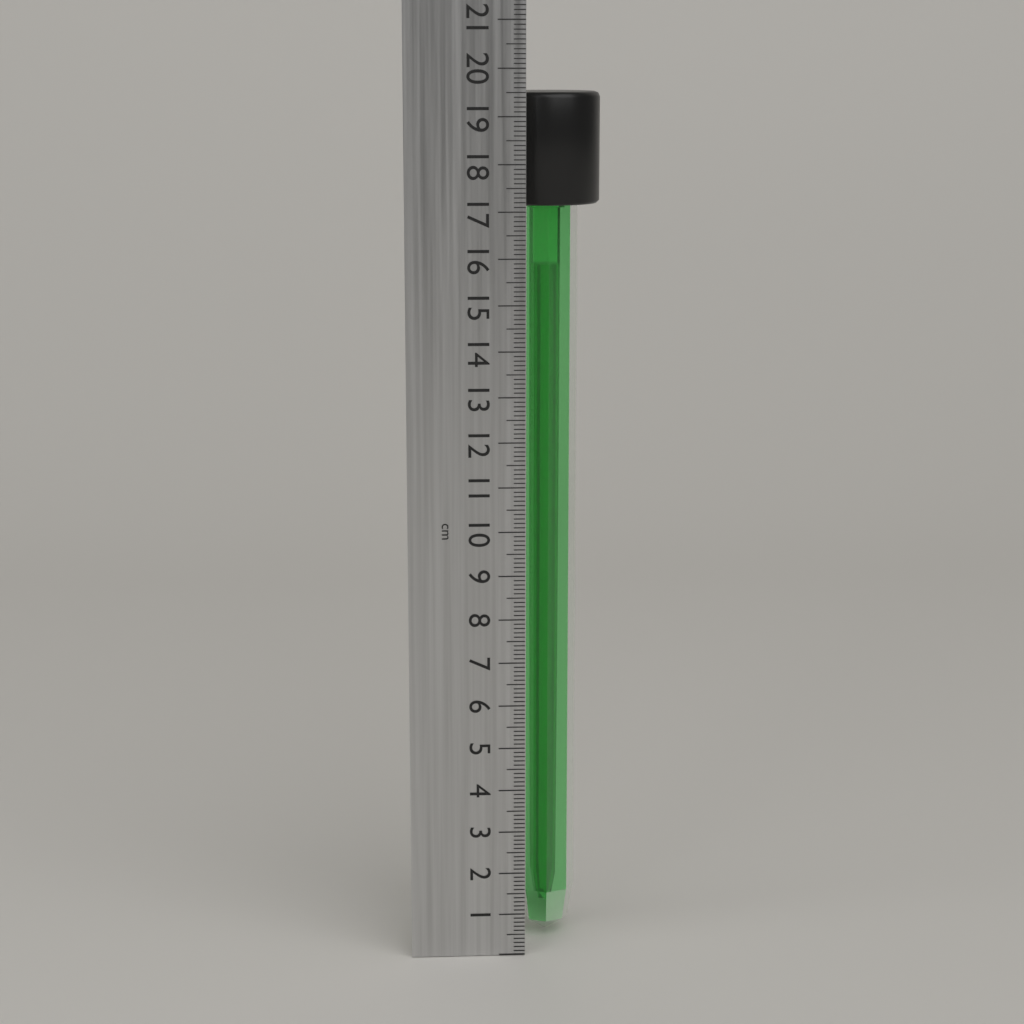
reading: 19.5 cm
